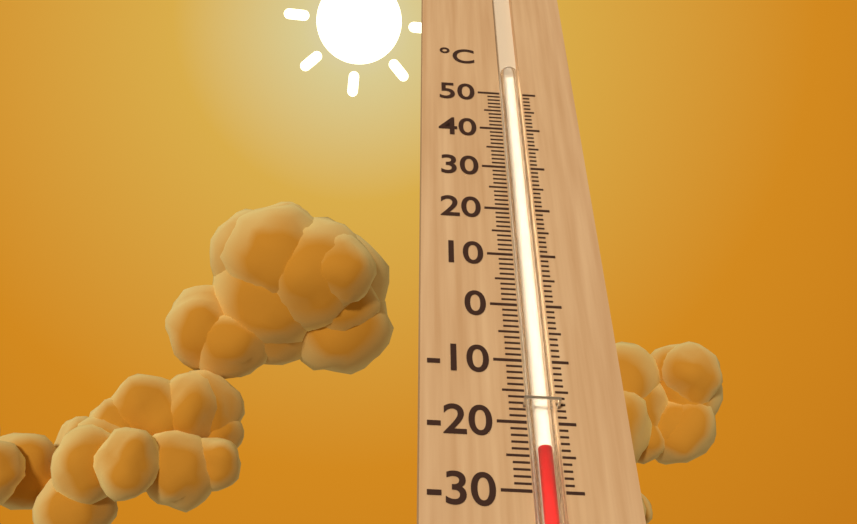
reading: -24 °C
